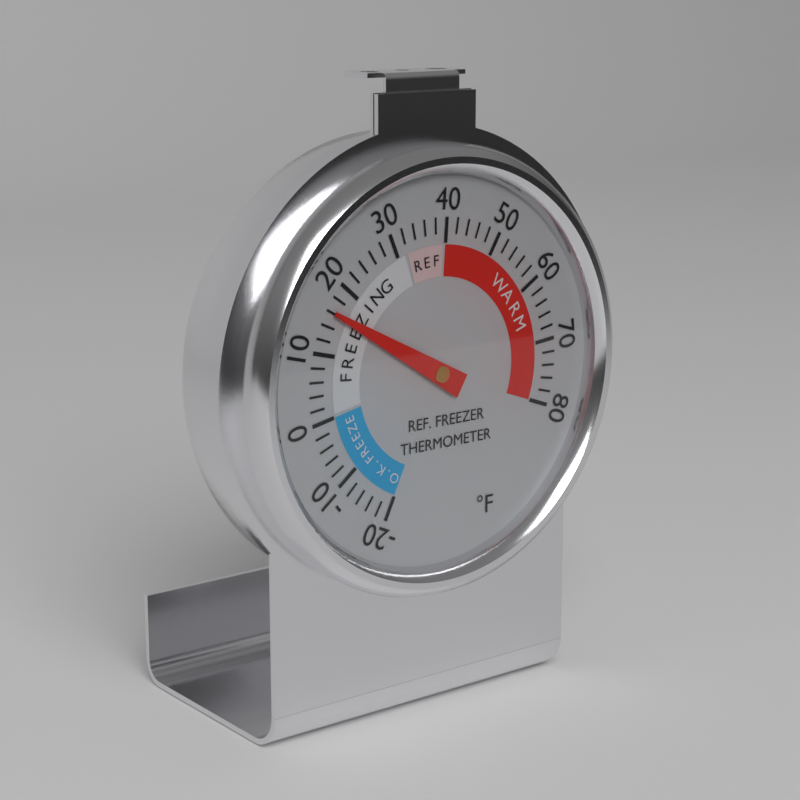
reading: 16 °F
